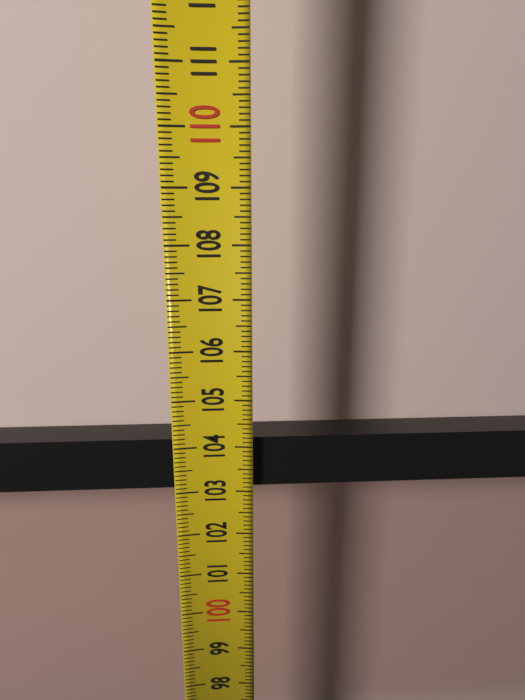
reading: 104.1 (no unit)
